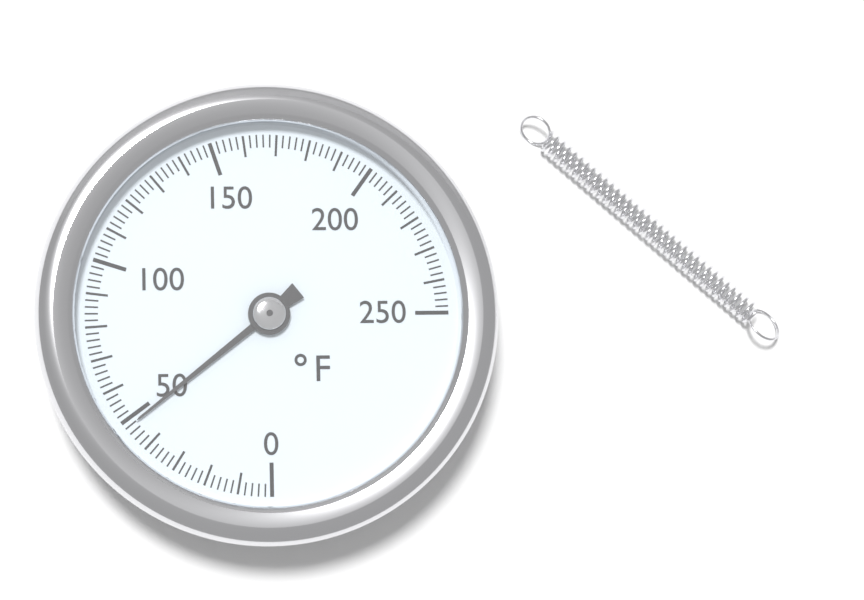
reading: 48 °F
